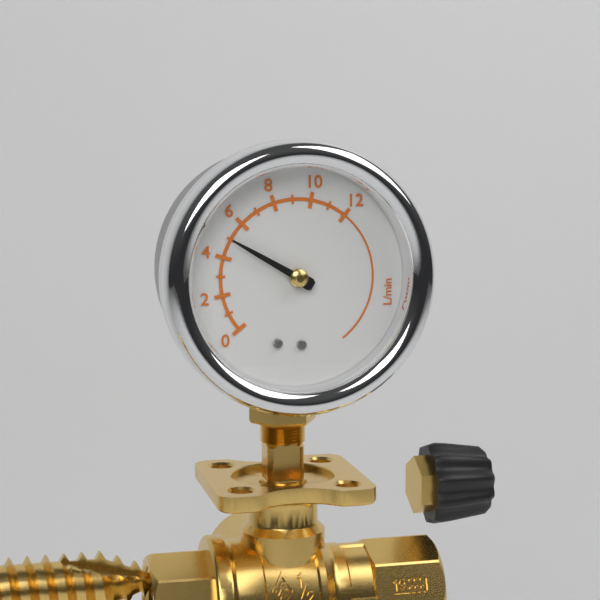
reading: 5 L/min
